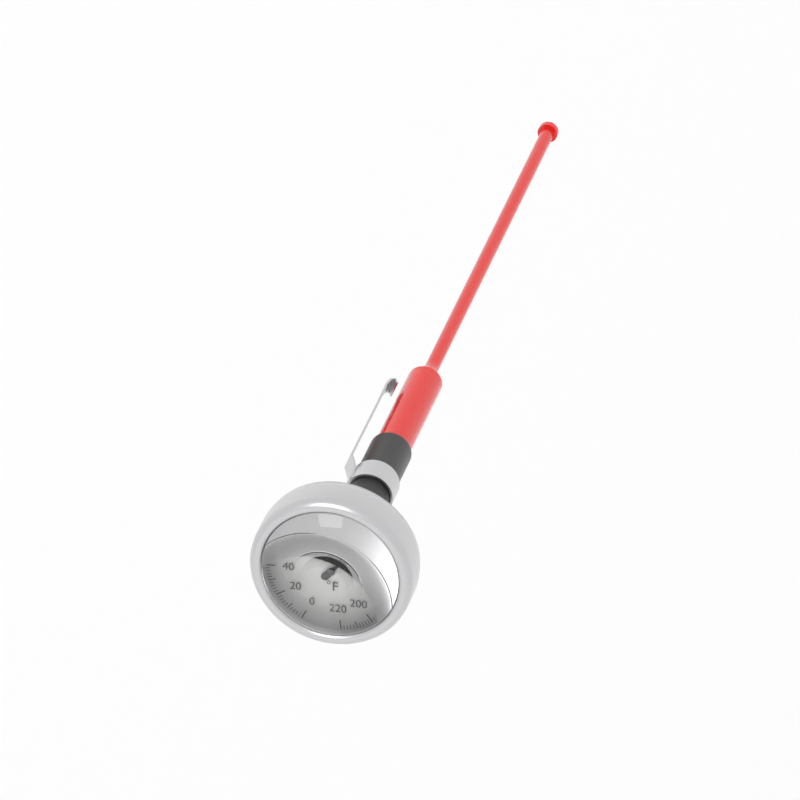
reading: 132 °F
